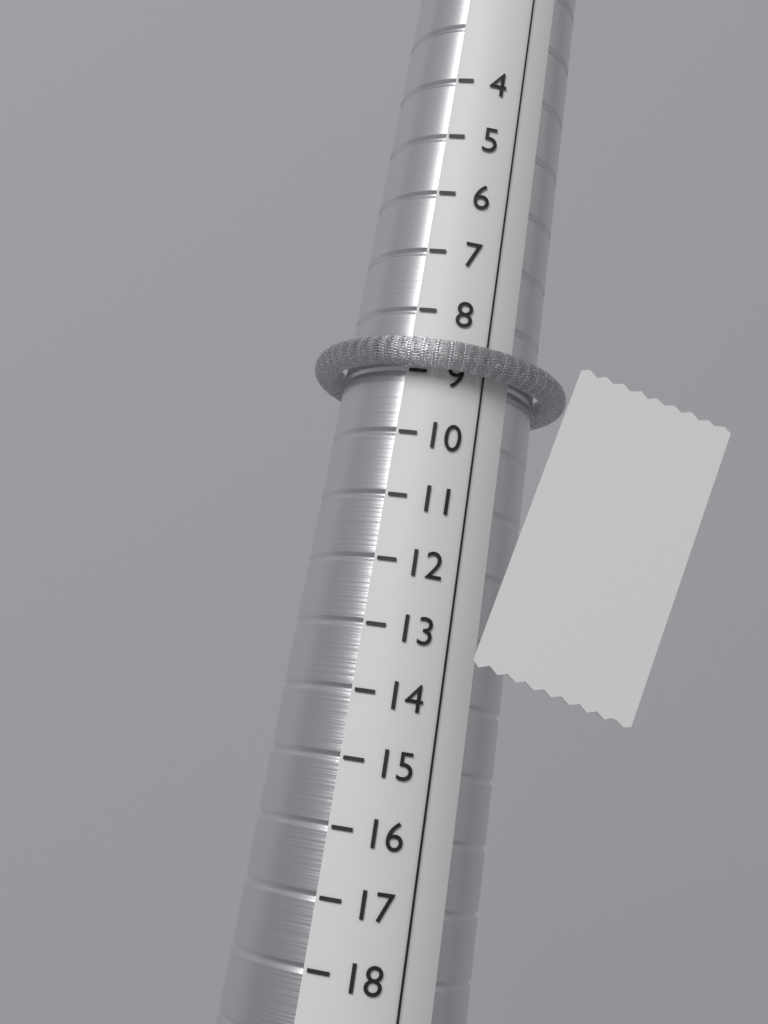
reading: 9 (no unit)
